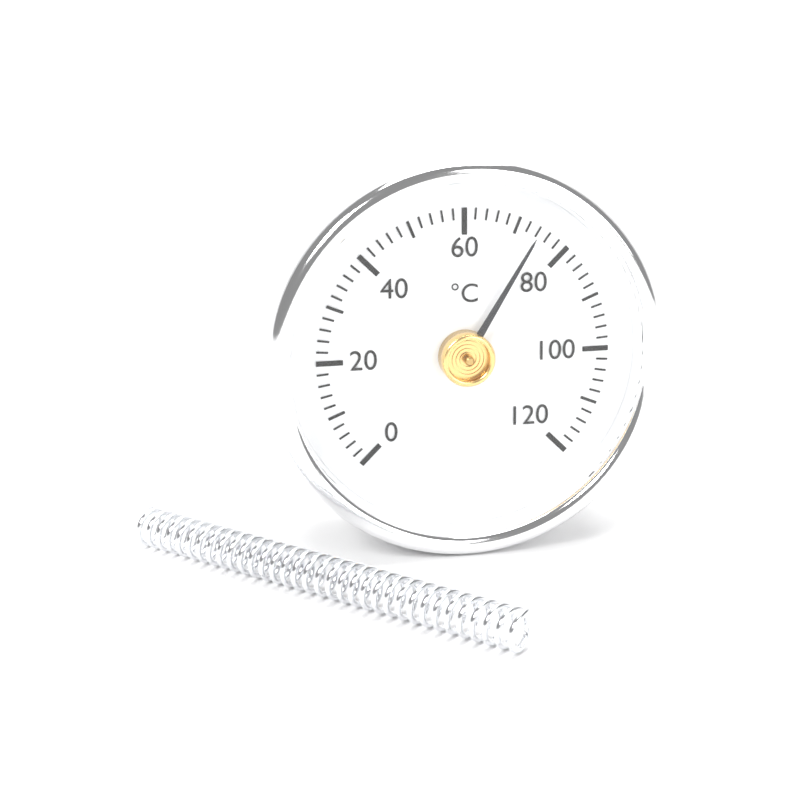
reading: 74 °C
